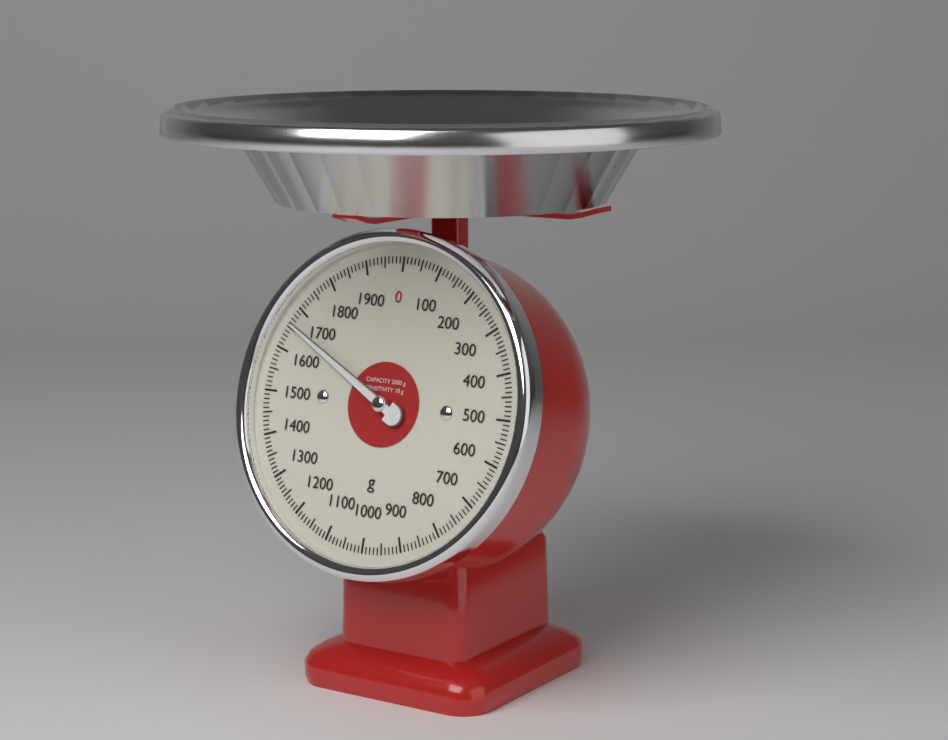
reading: 1660 g
